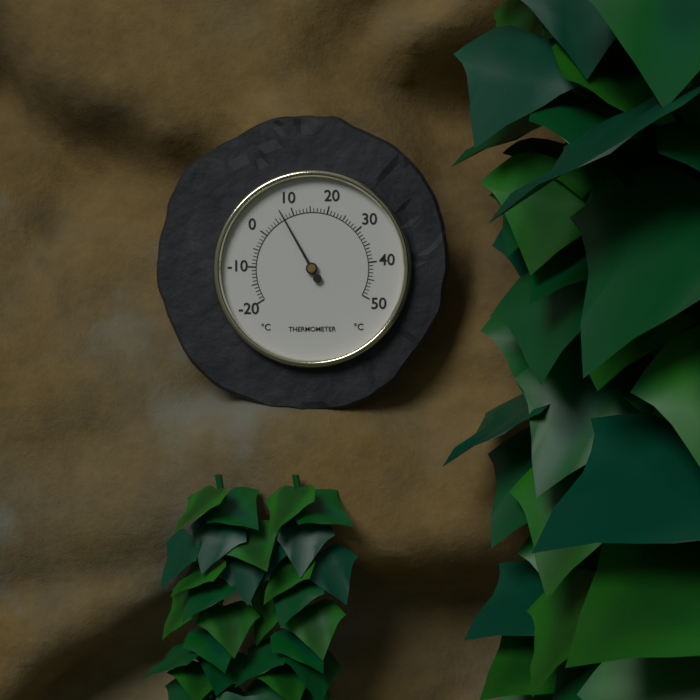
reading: 7 °C
